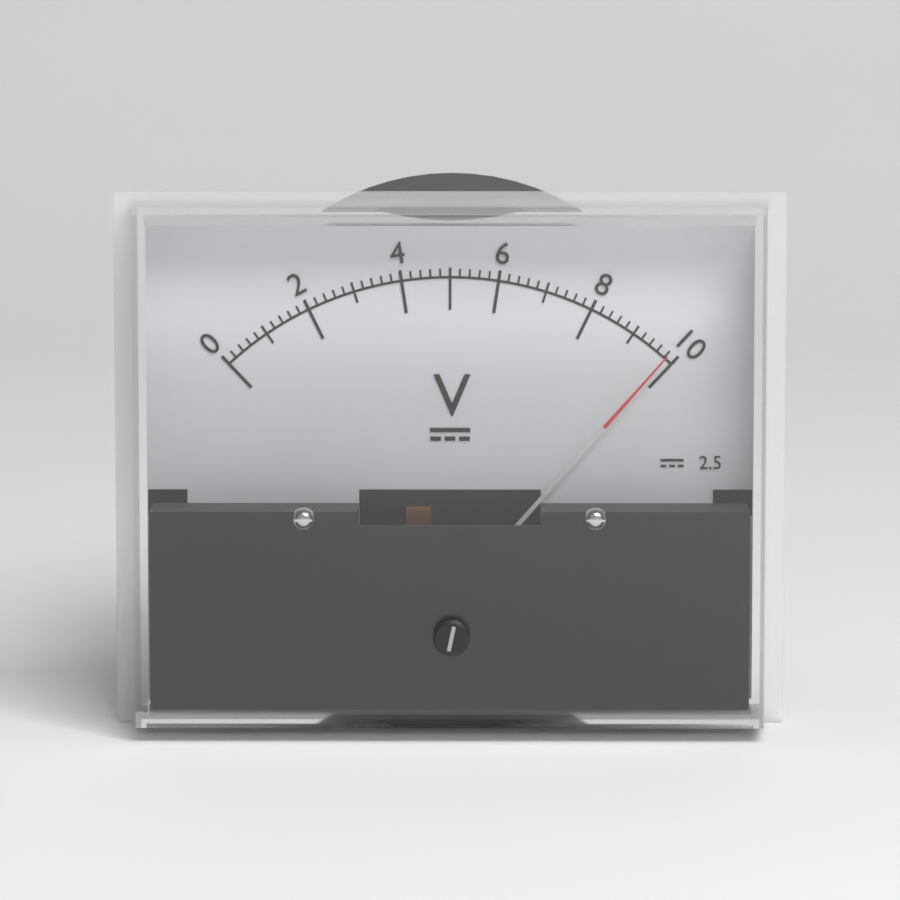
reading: 9.8 V
